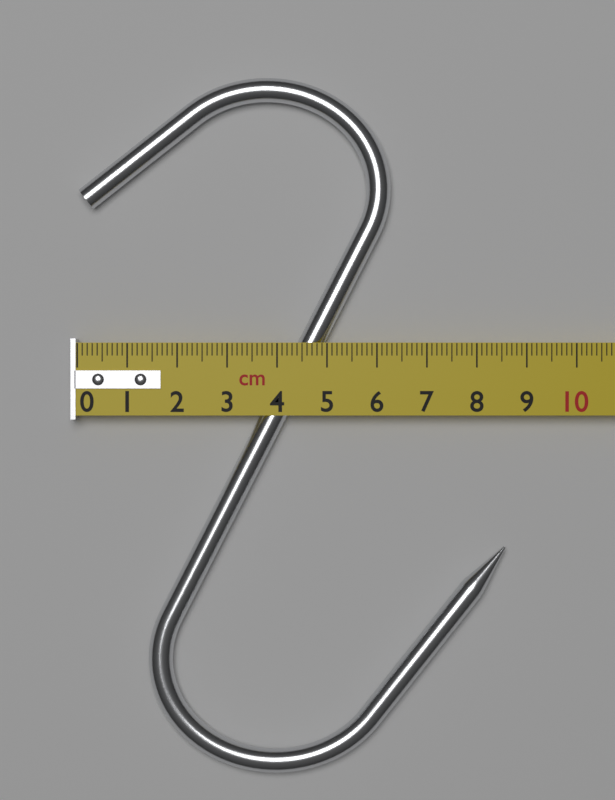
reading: 8.6 cm
